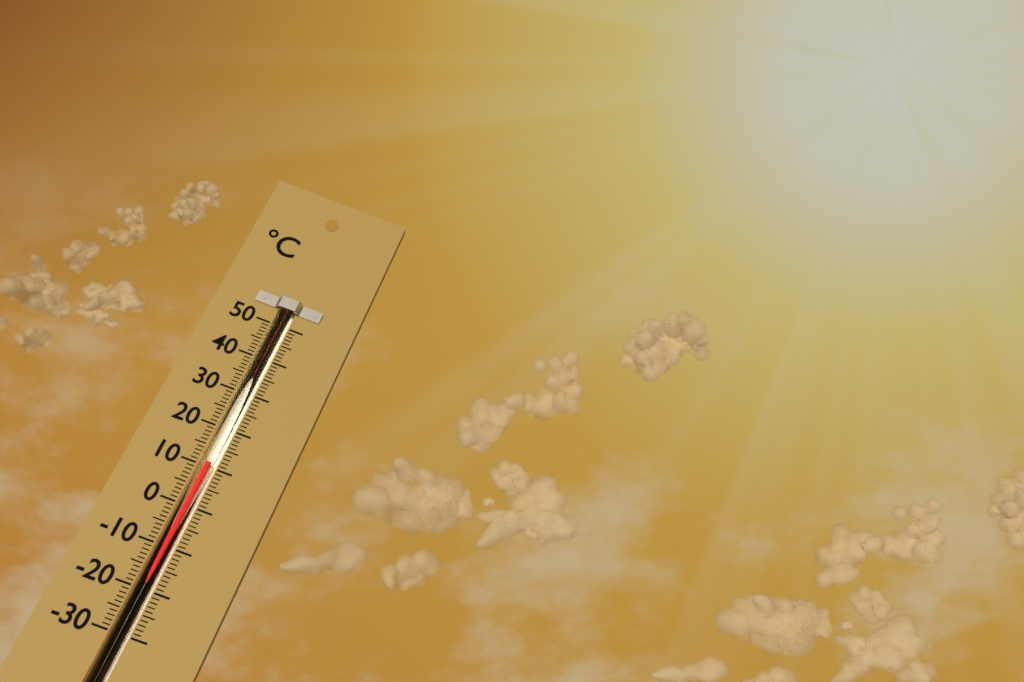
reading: 11 °C
